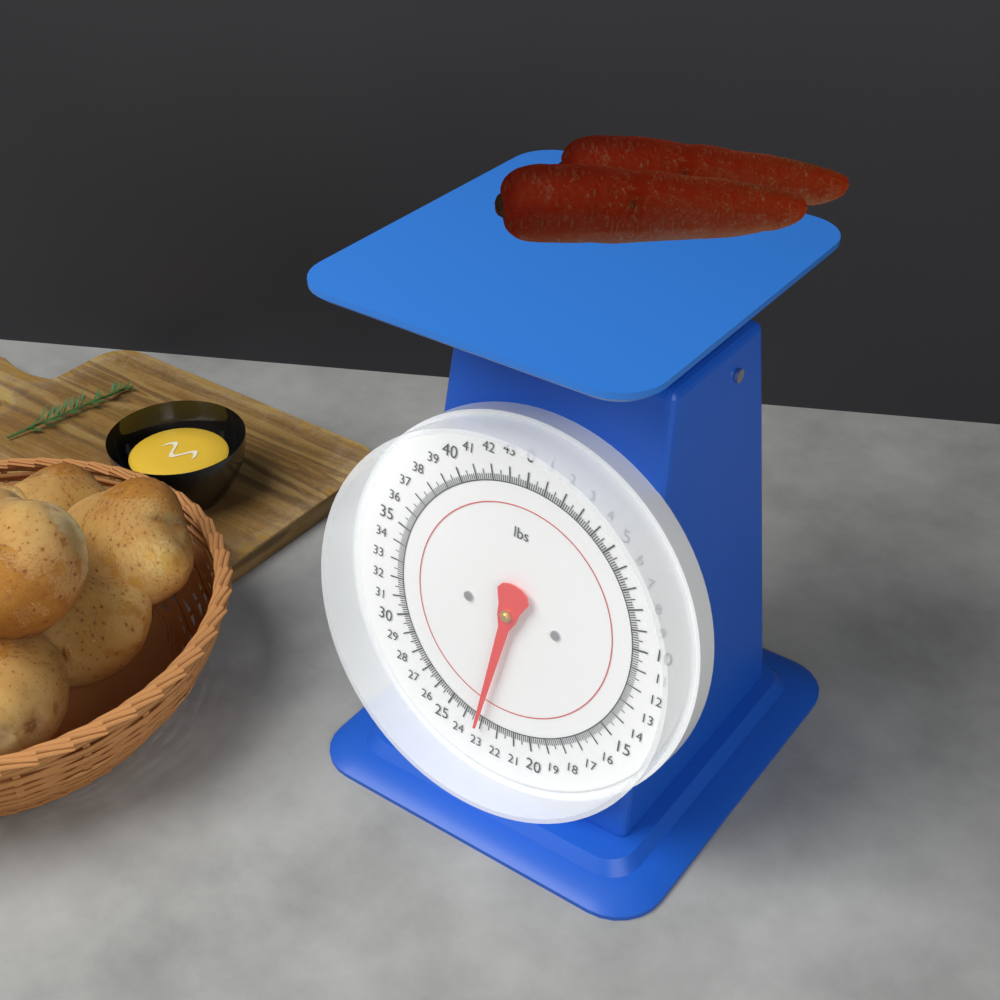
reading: 23.125 lbs
